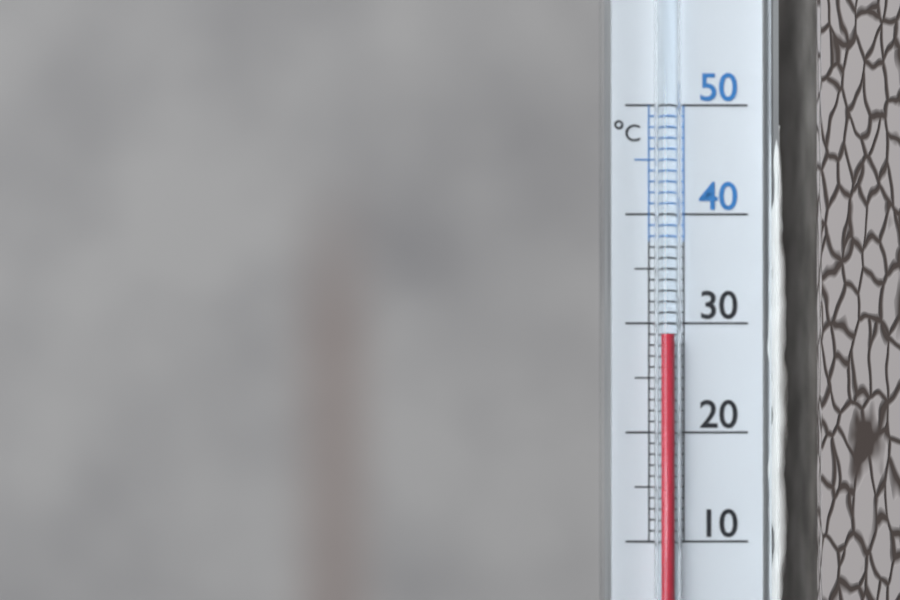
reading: 29 °C
